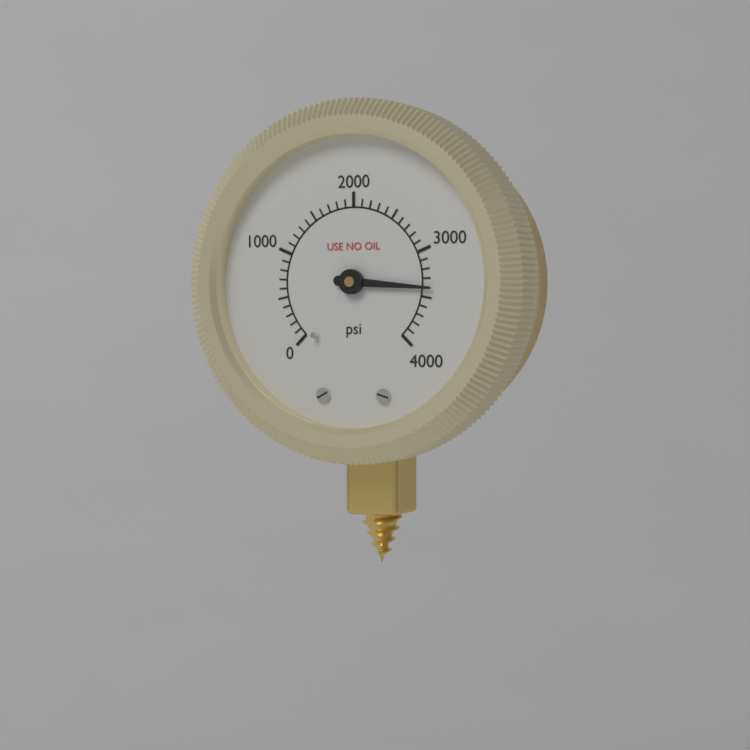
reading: 3400 psi
